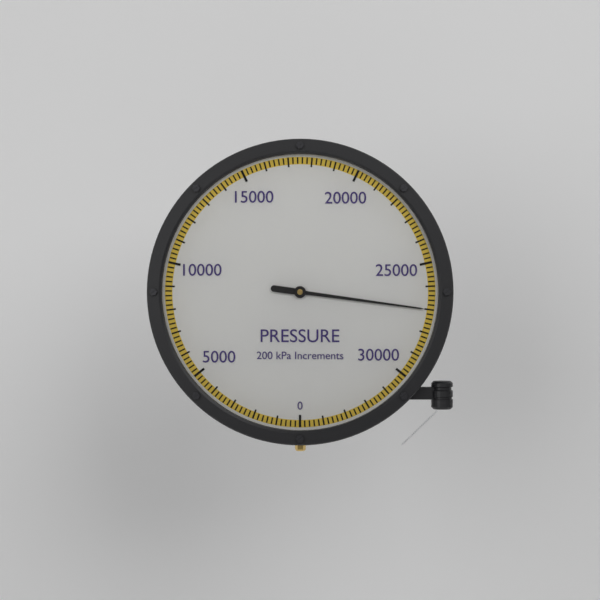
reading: 27000 kPa
